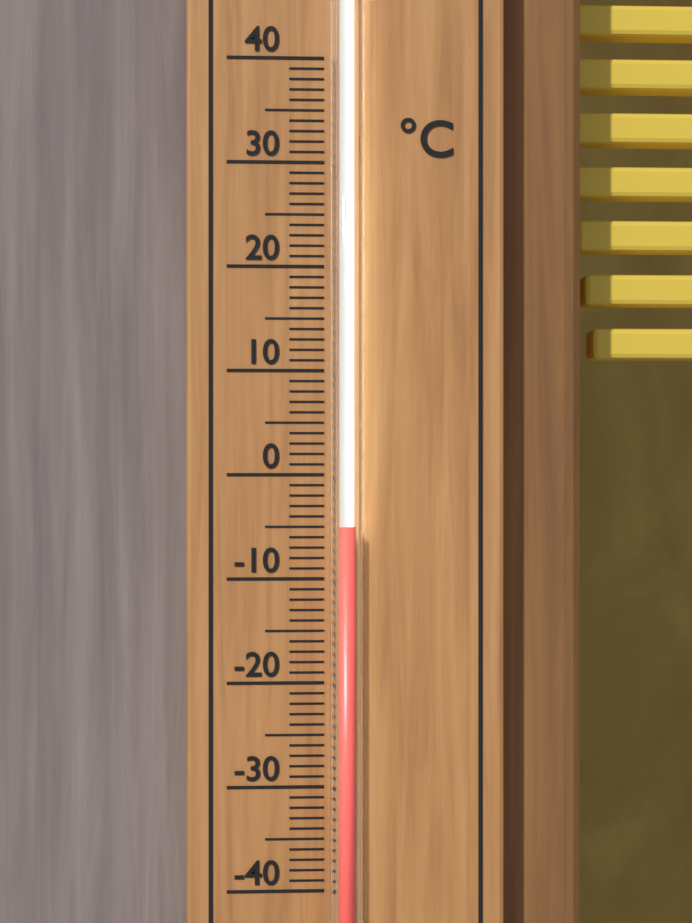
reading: -5 °C
